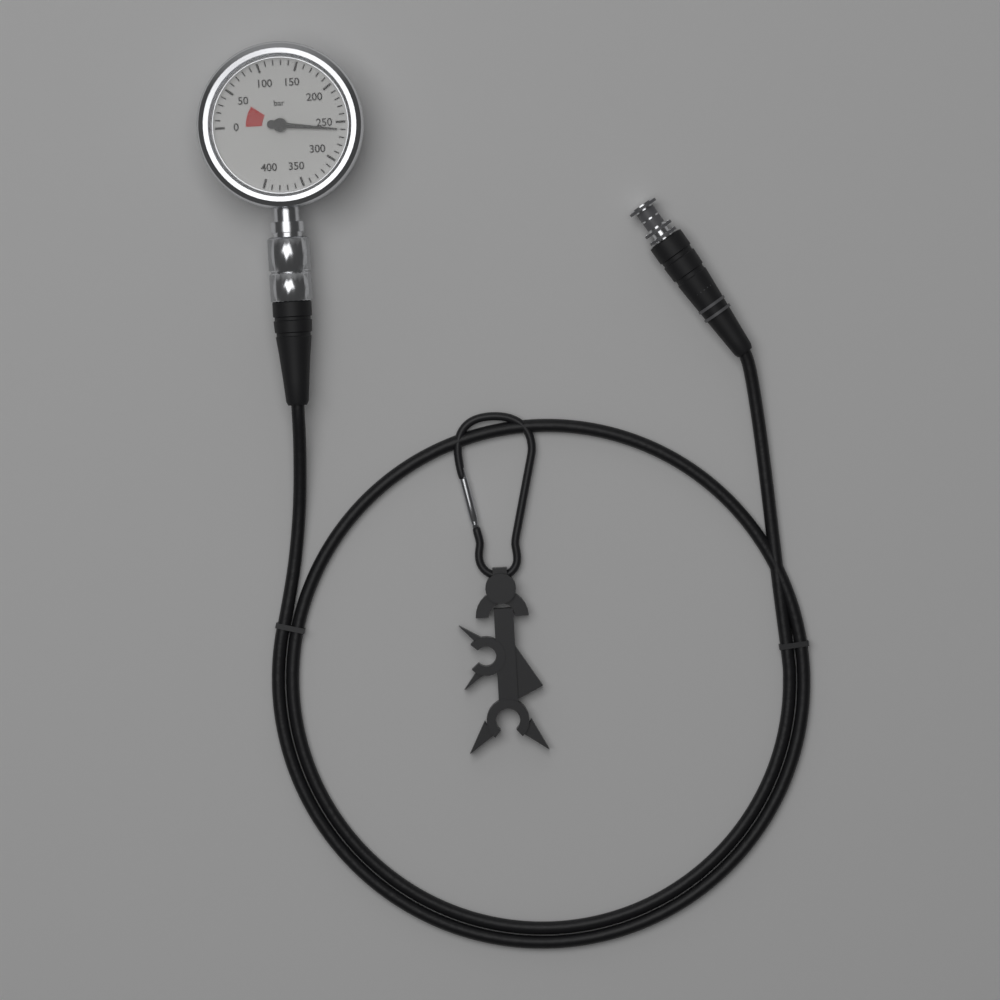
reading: 260 bar
